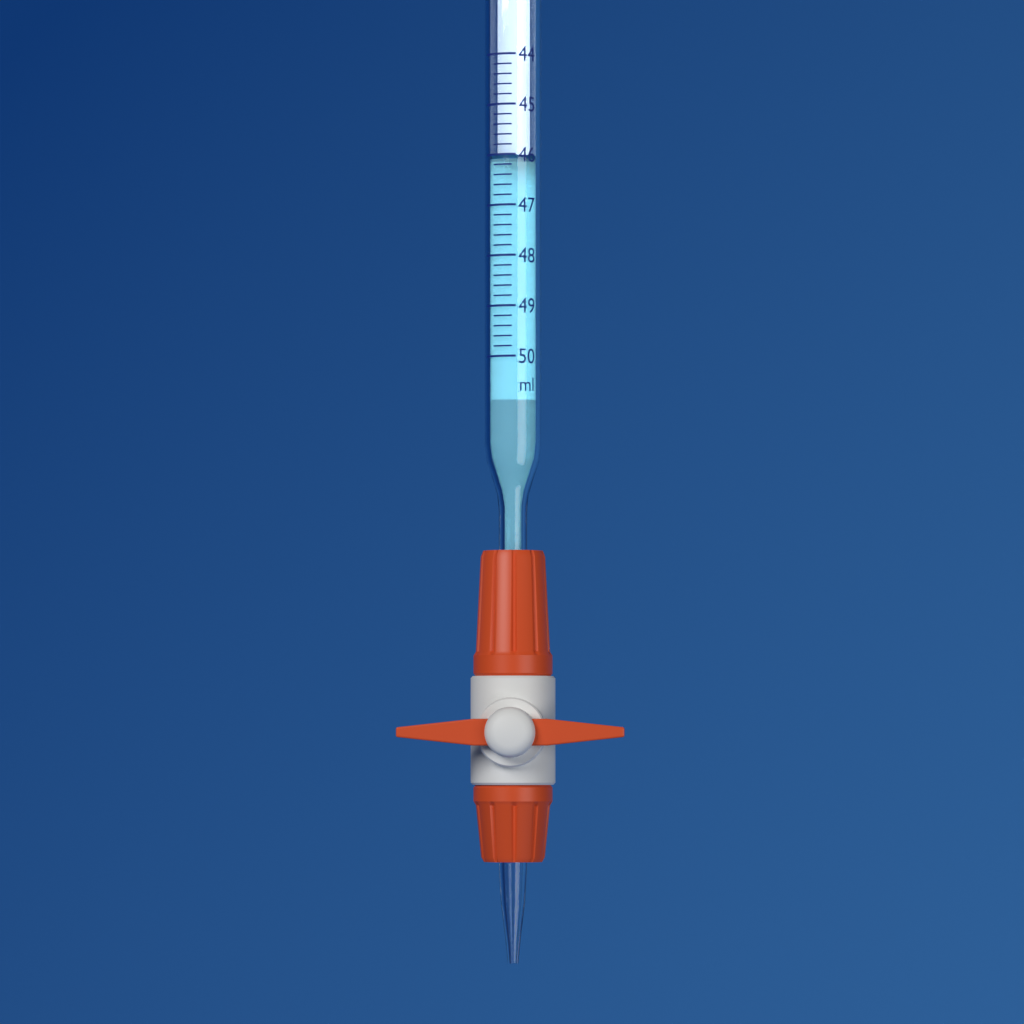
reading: 46.0 ml
